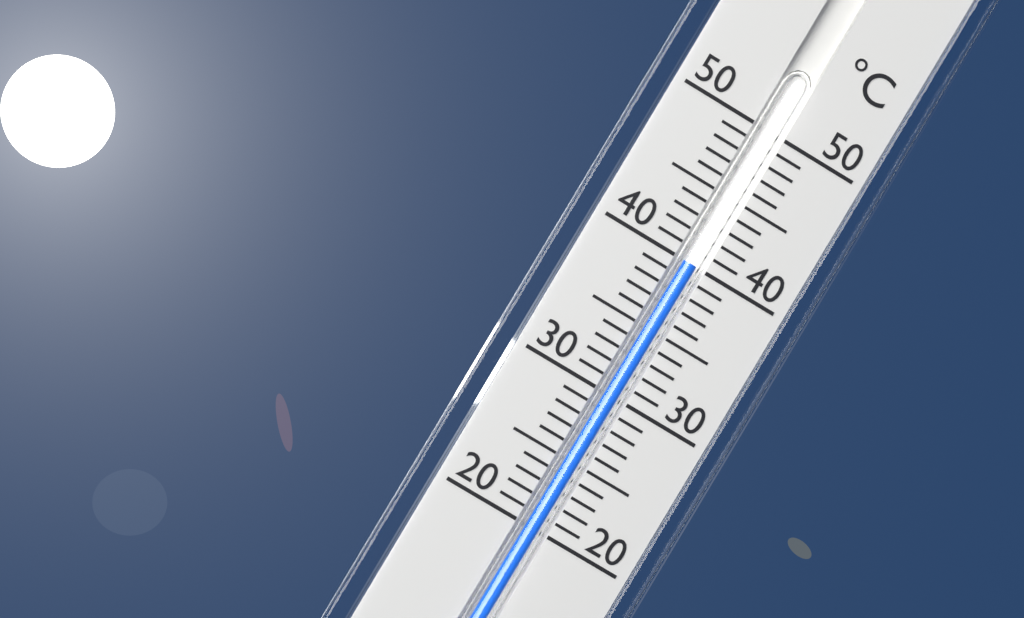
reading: 40 °C
